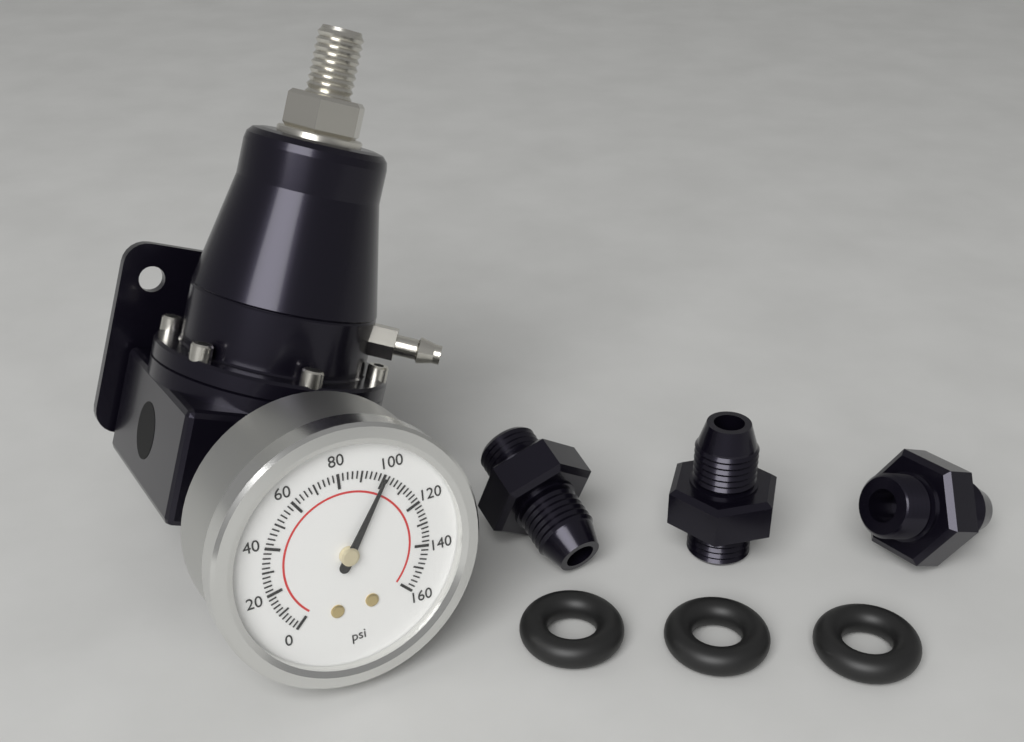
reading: 100 psi
